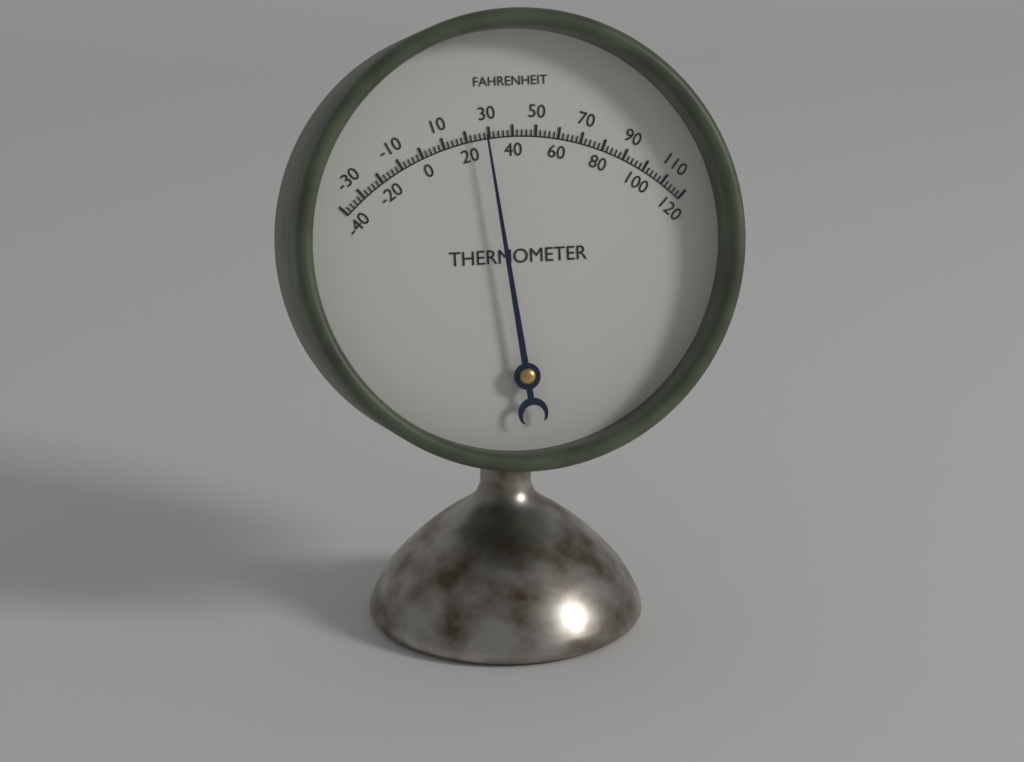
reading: 28 °F
